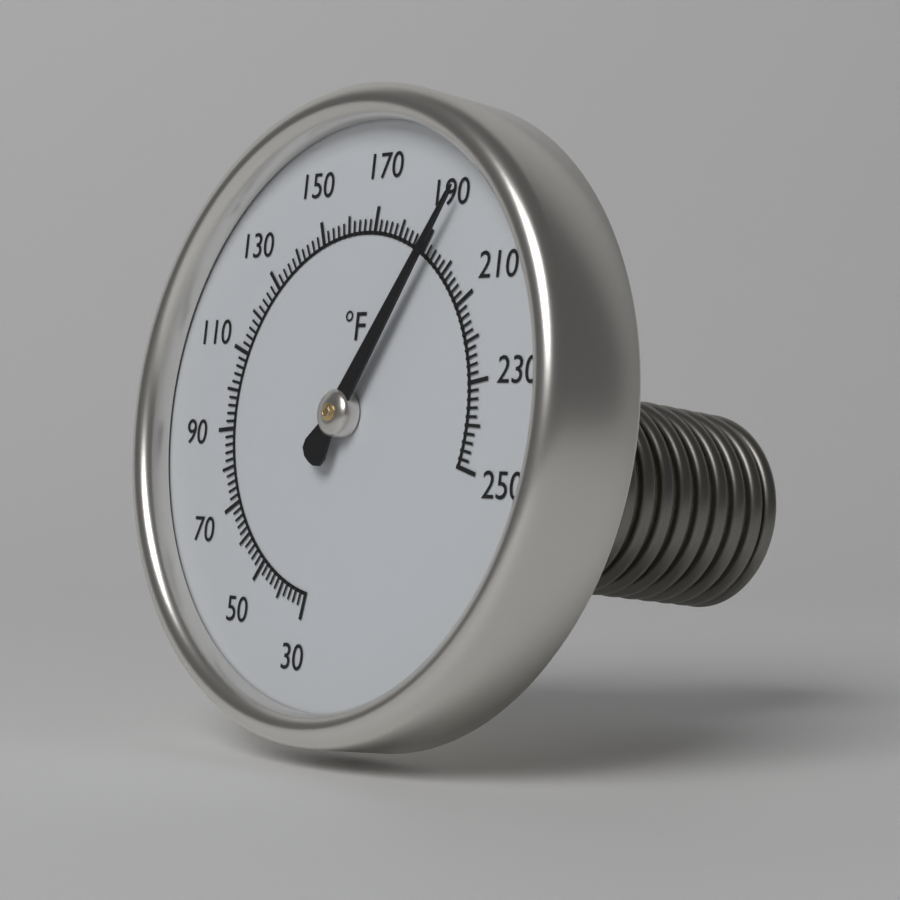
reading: 192 °F
